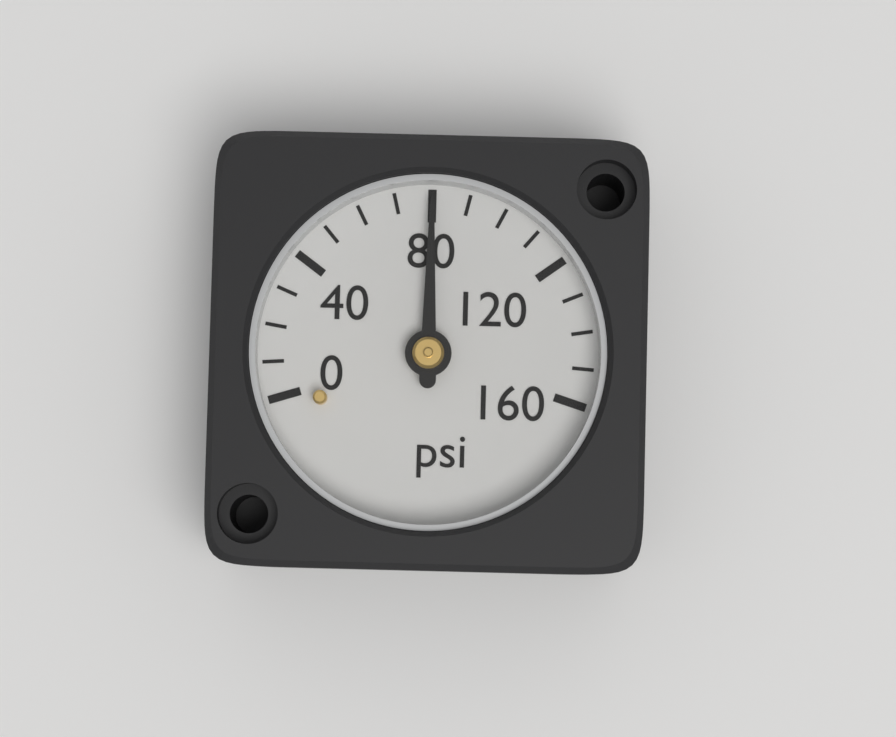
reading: 80 psi
